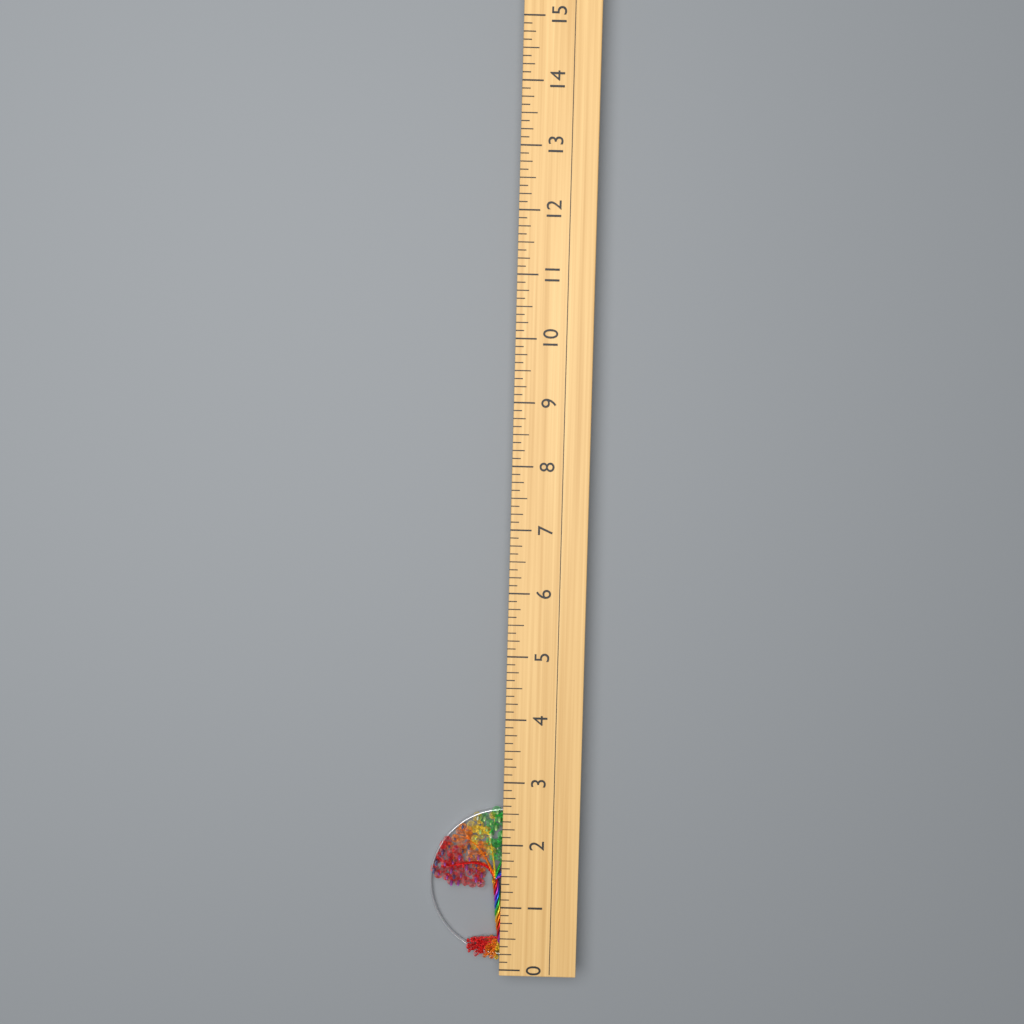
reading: 2.500 (no unit)
